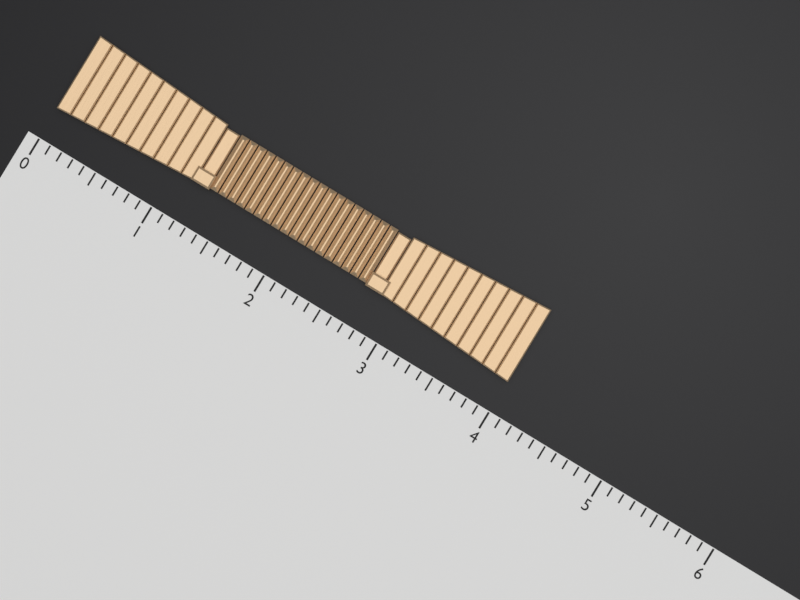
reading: 4.0 (no unit)
